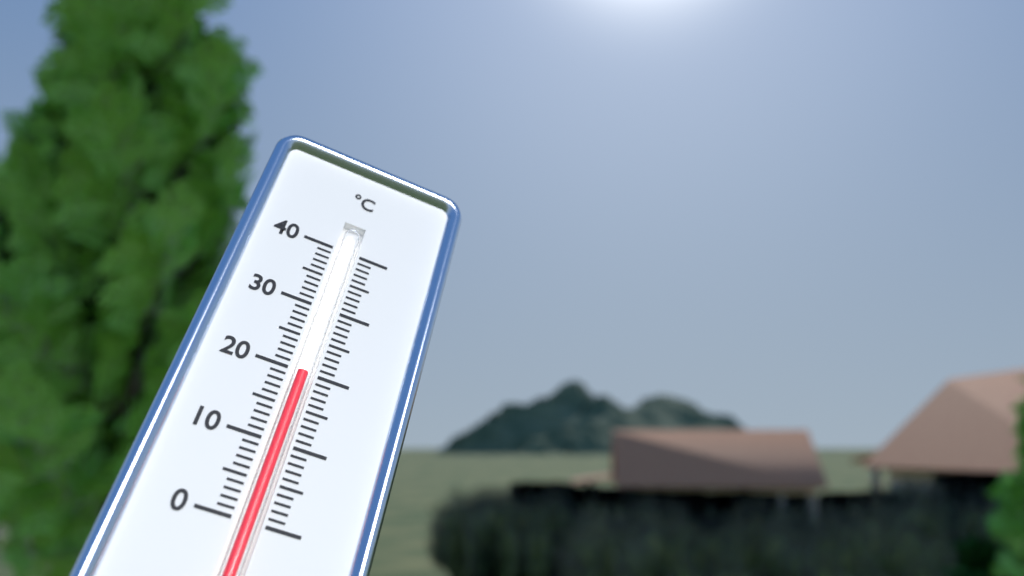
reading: 20 °C
